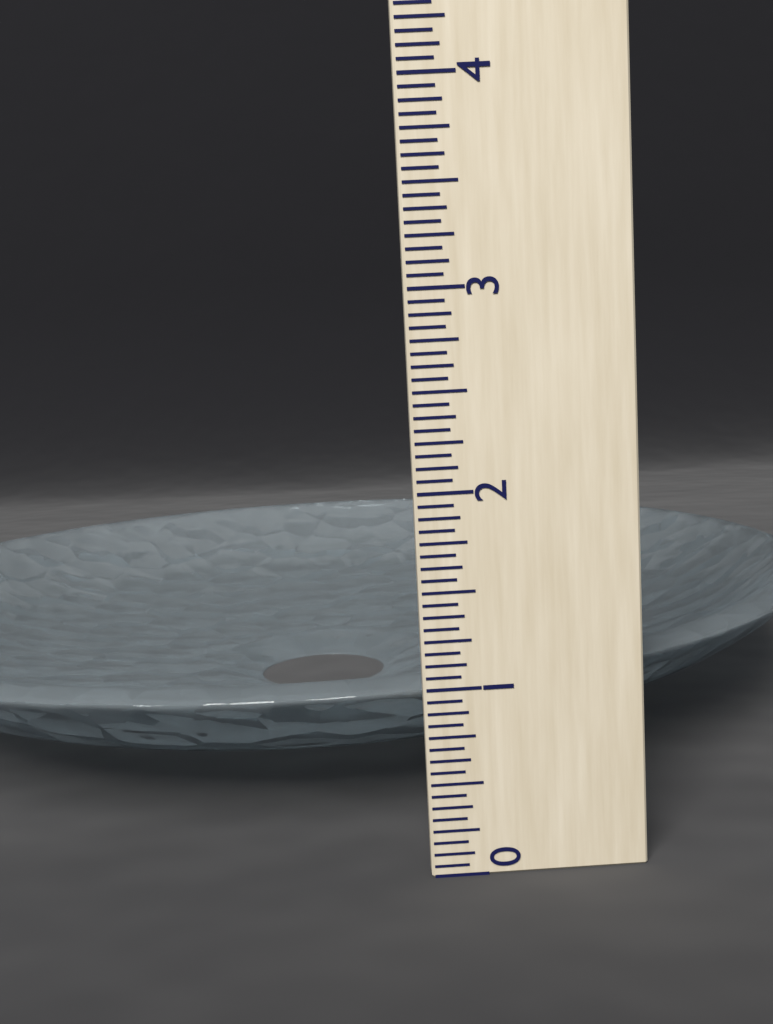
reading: 1.0000 (no unit)
